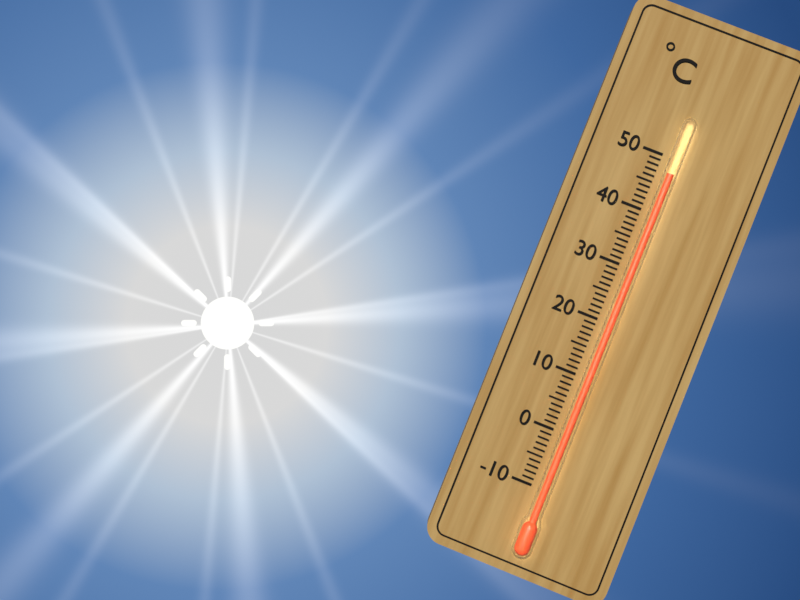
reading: 47 °C
